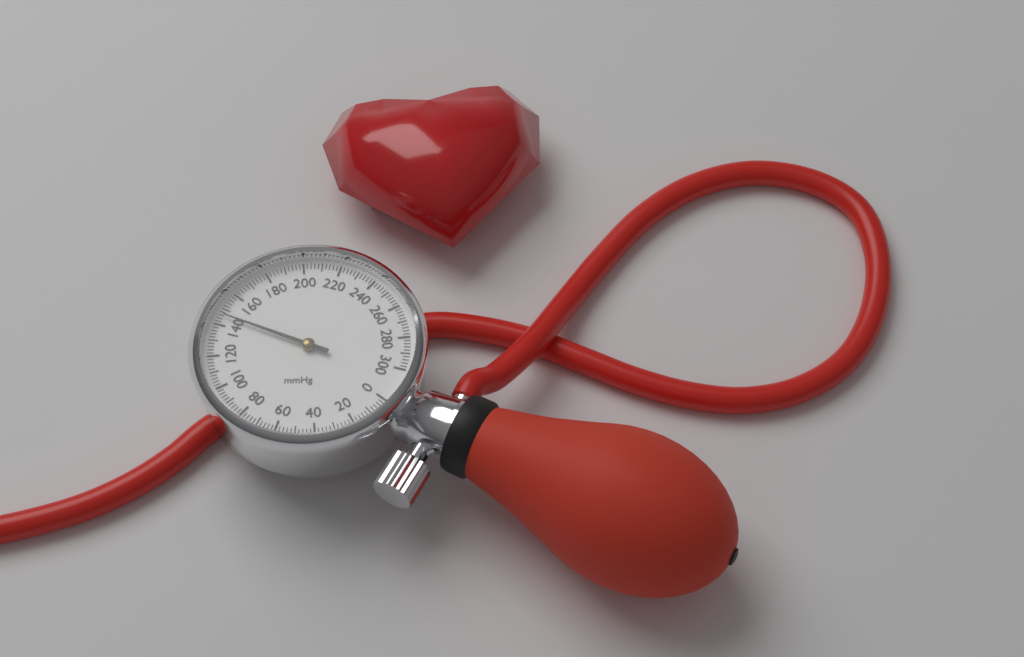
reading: 146 mmHg
